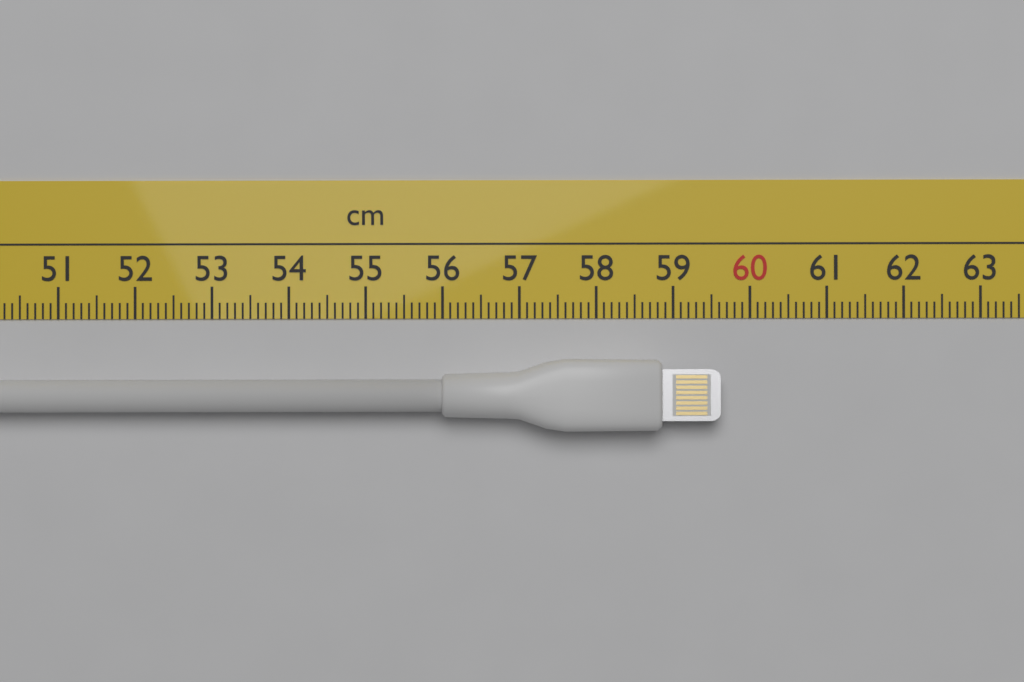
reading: 59.6 cm
